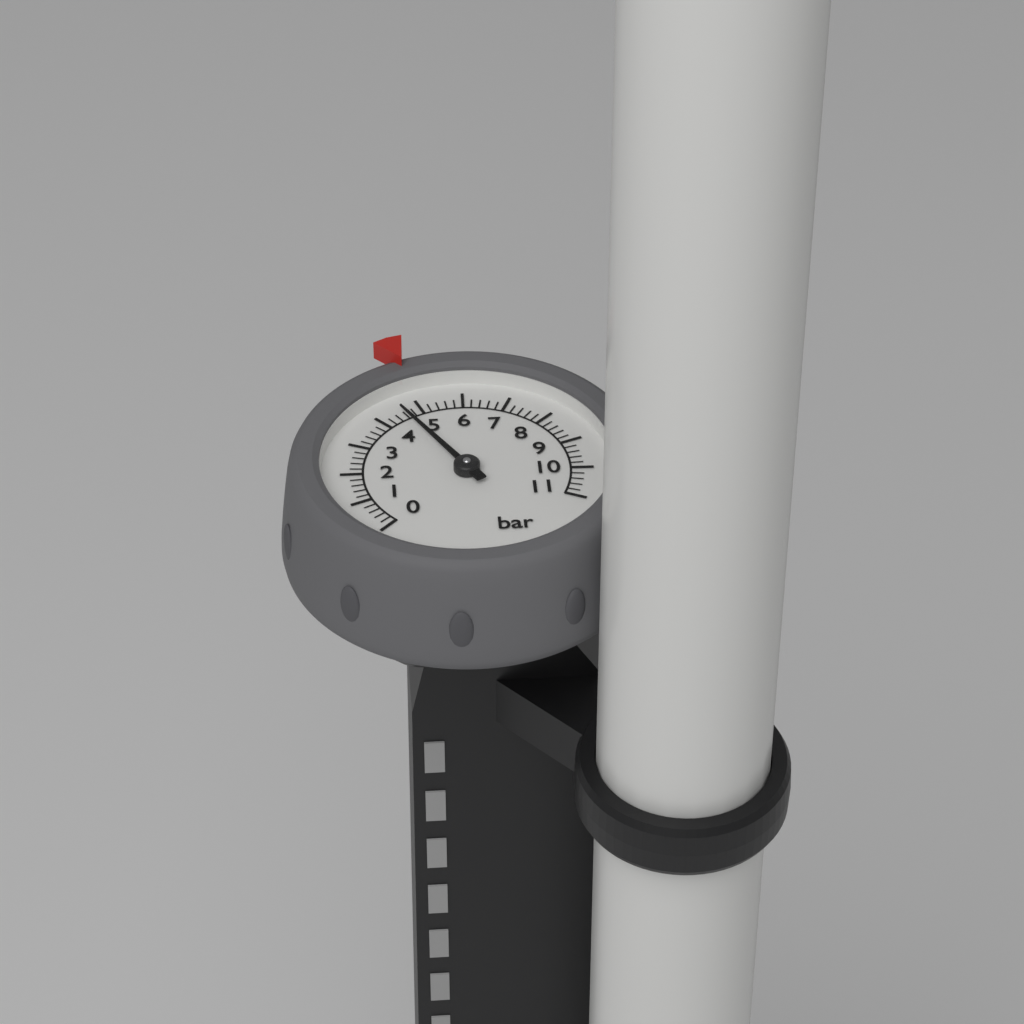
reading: 4.6 bar
